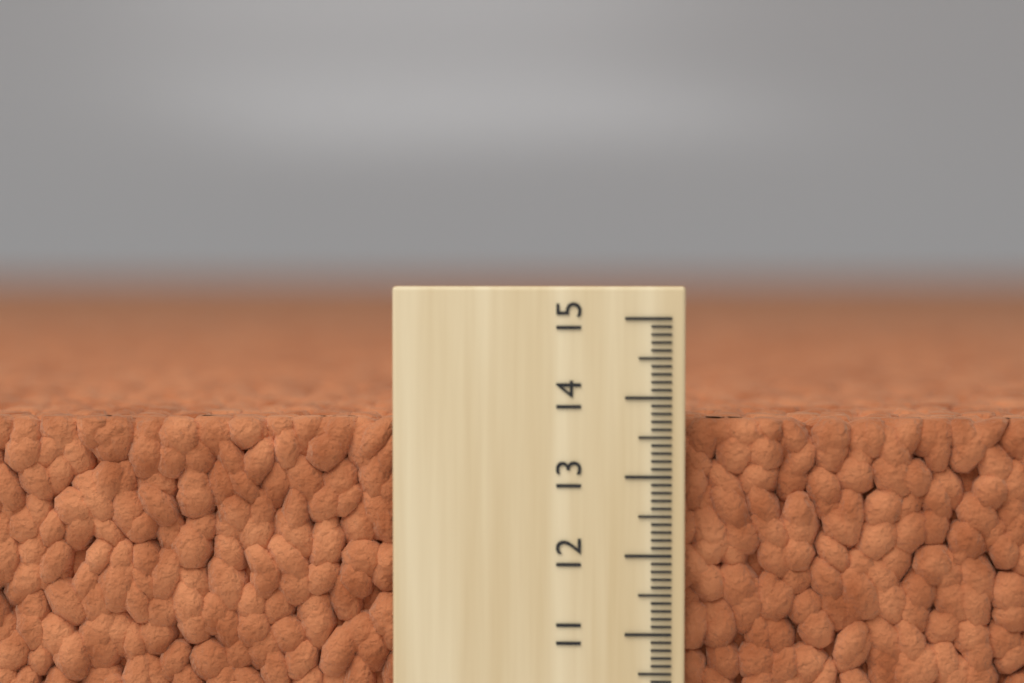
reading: 13.7 (no unit)
